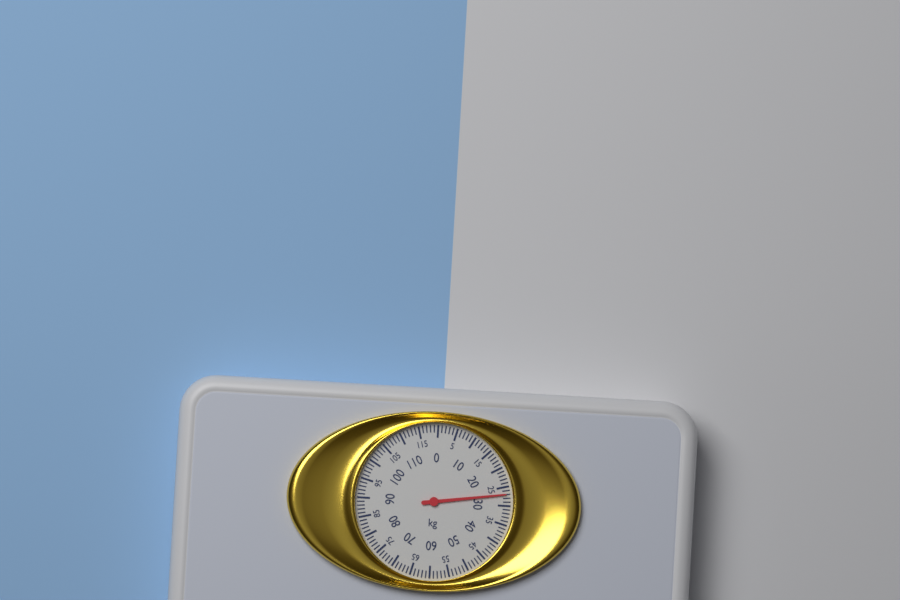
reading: 27 kg
